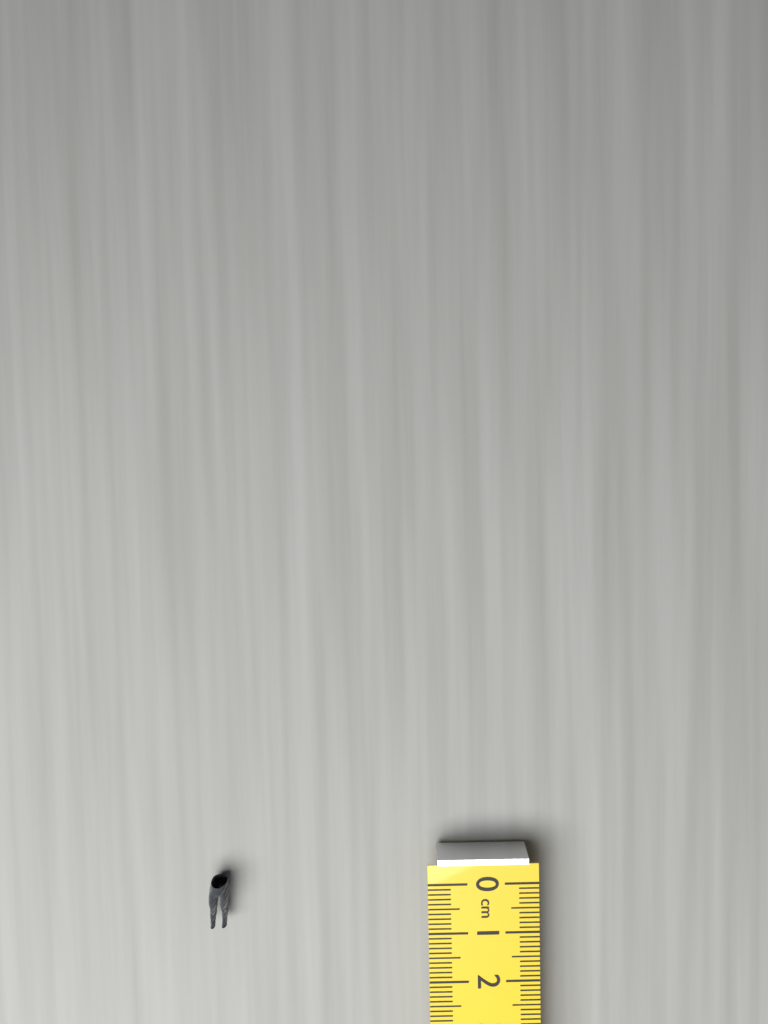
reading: 1.0 cm
